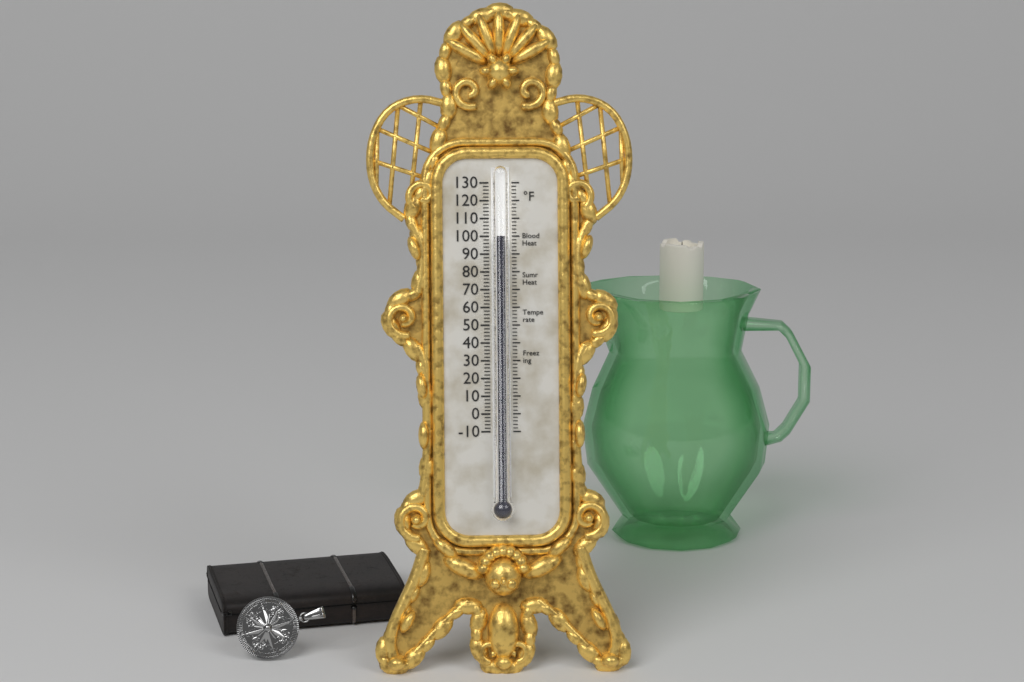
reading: 100 °F
